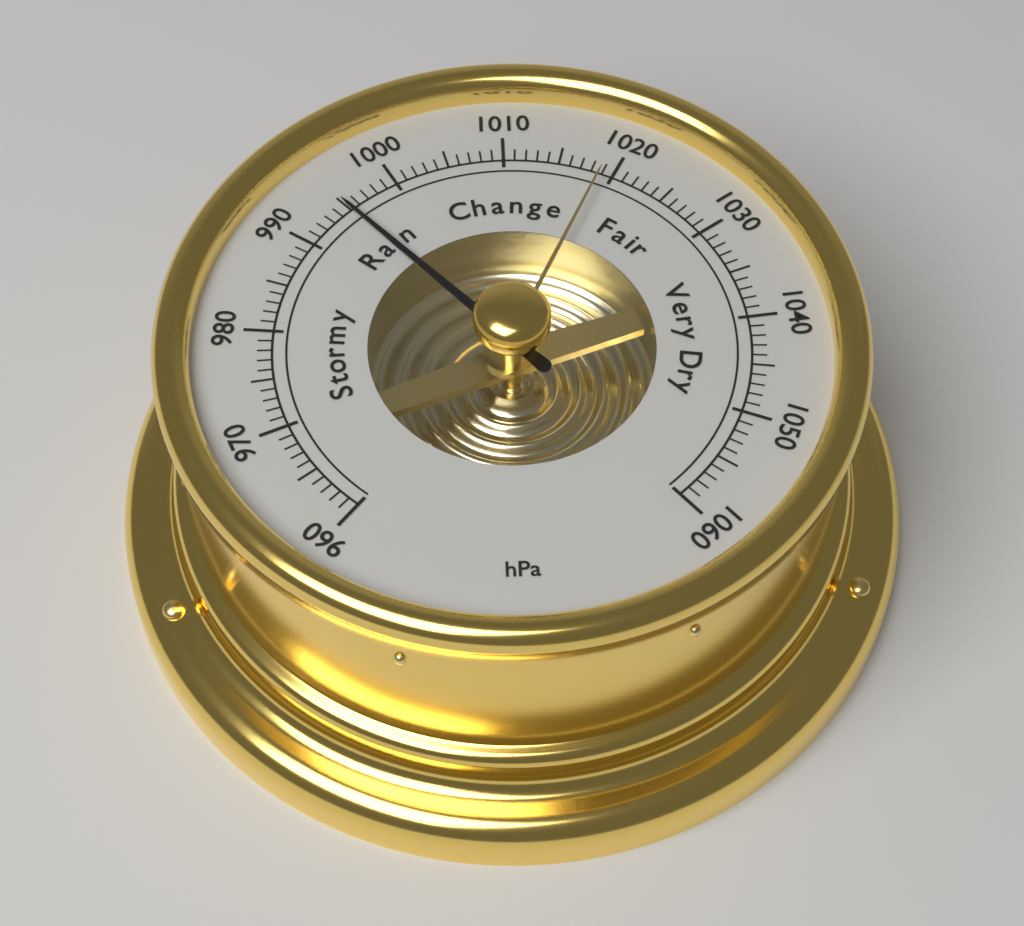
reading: 995 hPa
